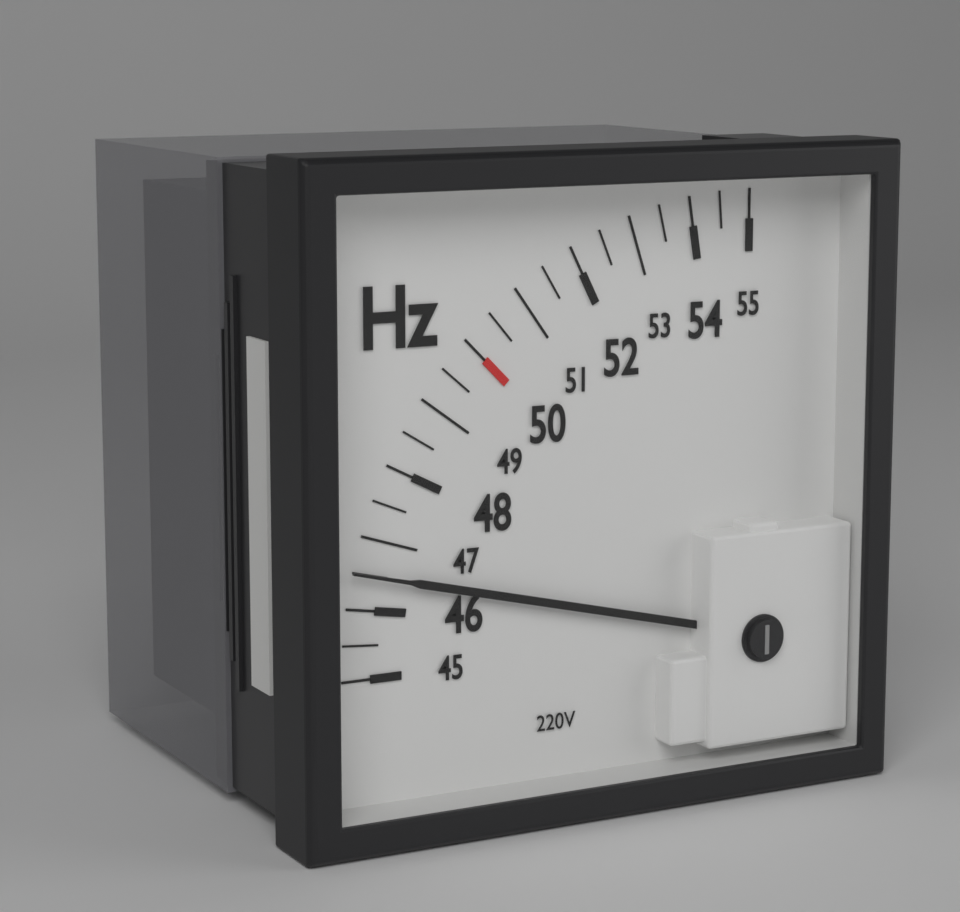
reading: 46.5 Hz
